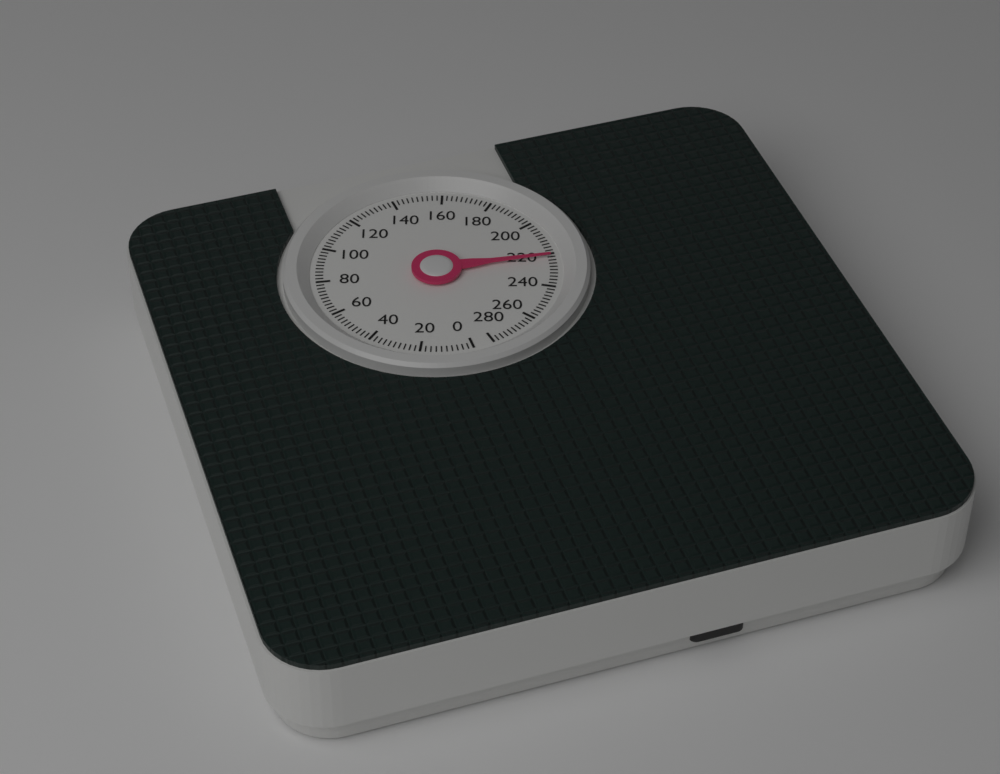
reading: 222 (no unit)
